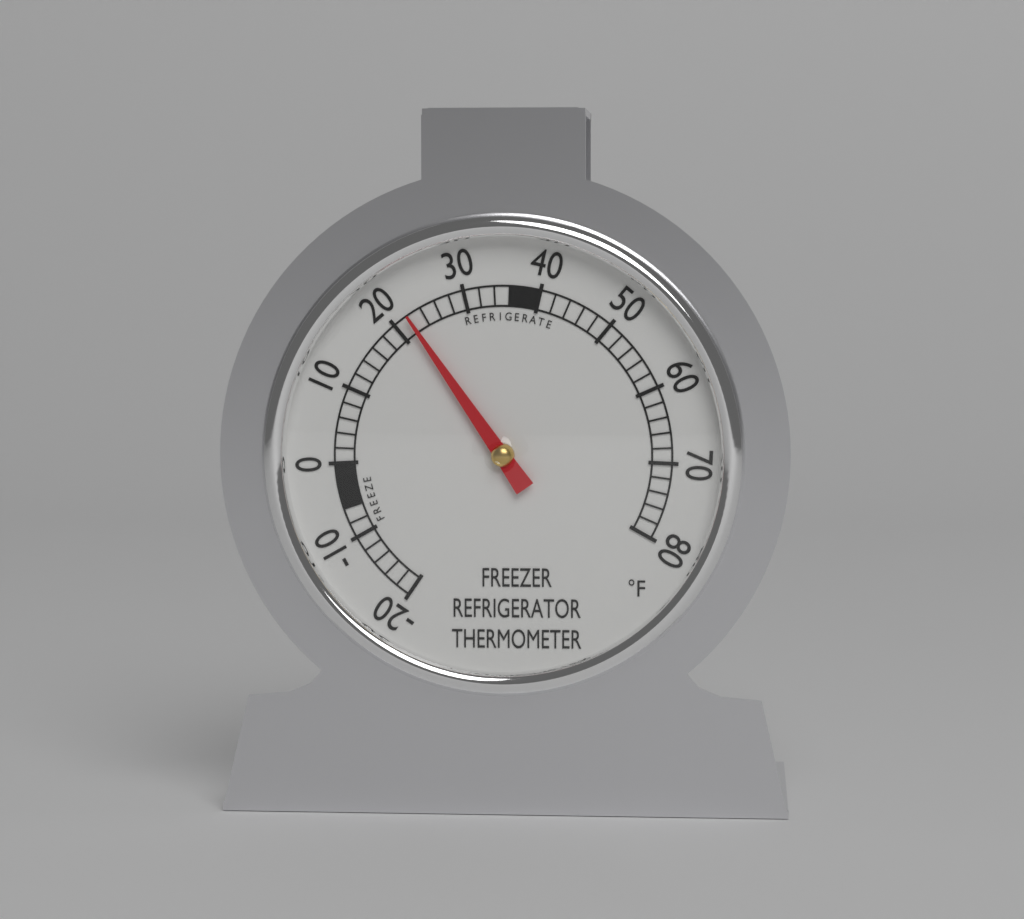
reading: 22 °F
